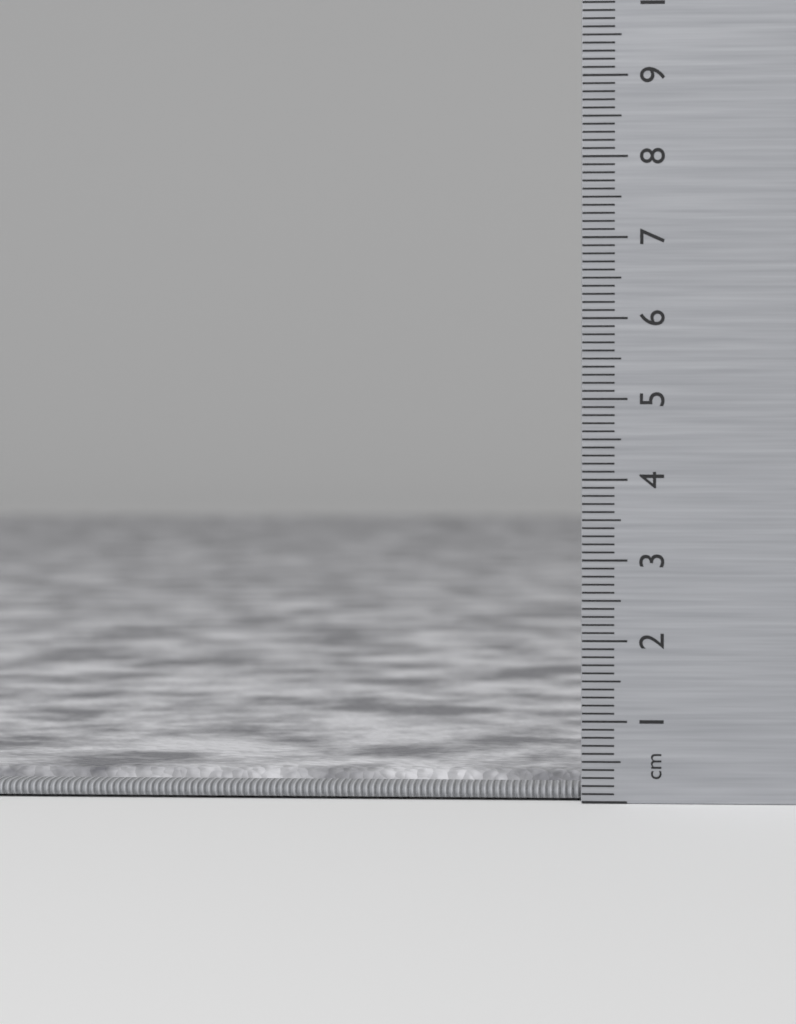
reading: 0.3 cm
